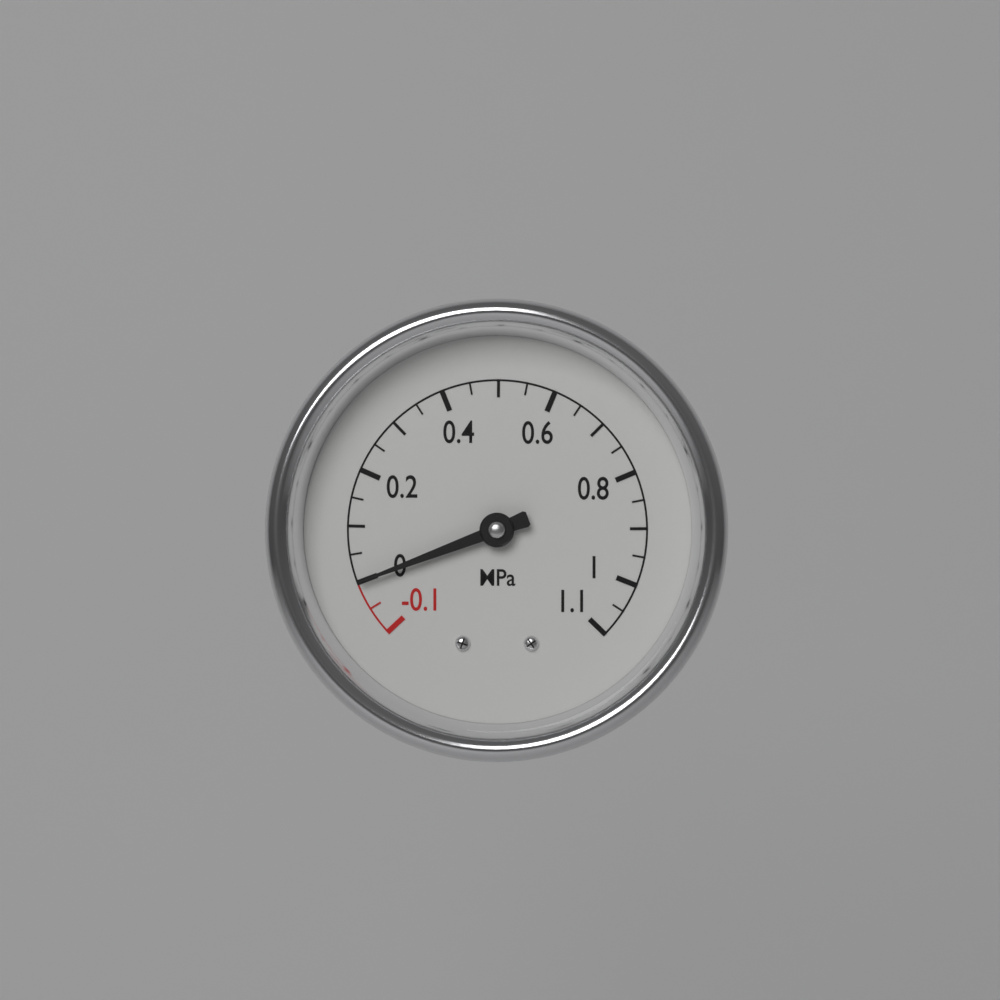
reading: 0.00 MPa
